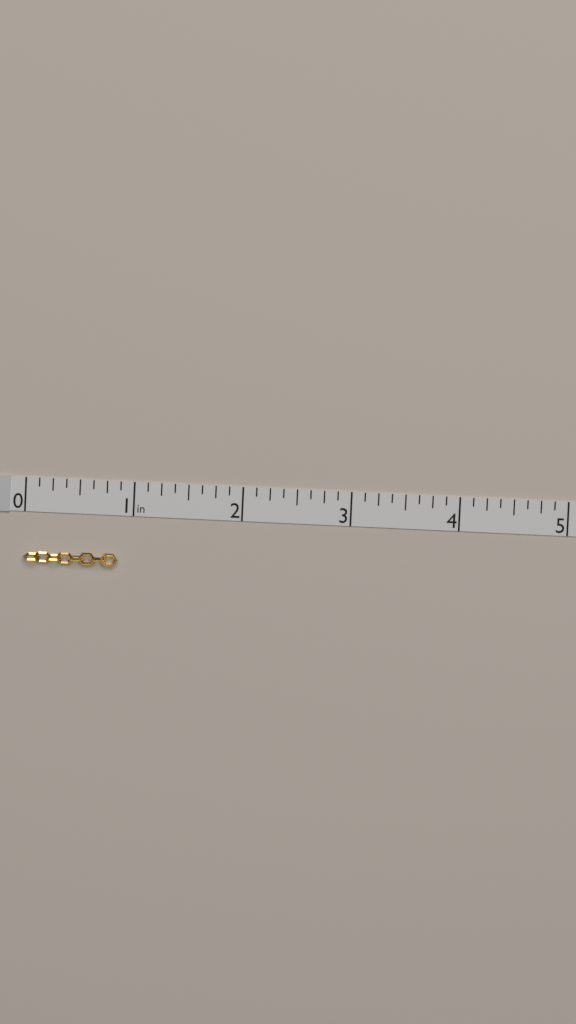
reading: 0.875 in
